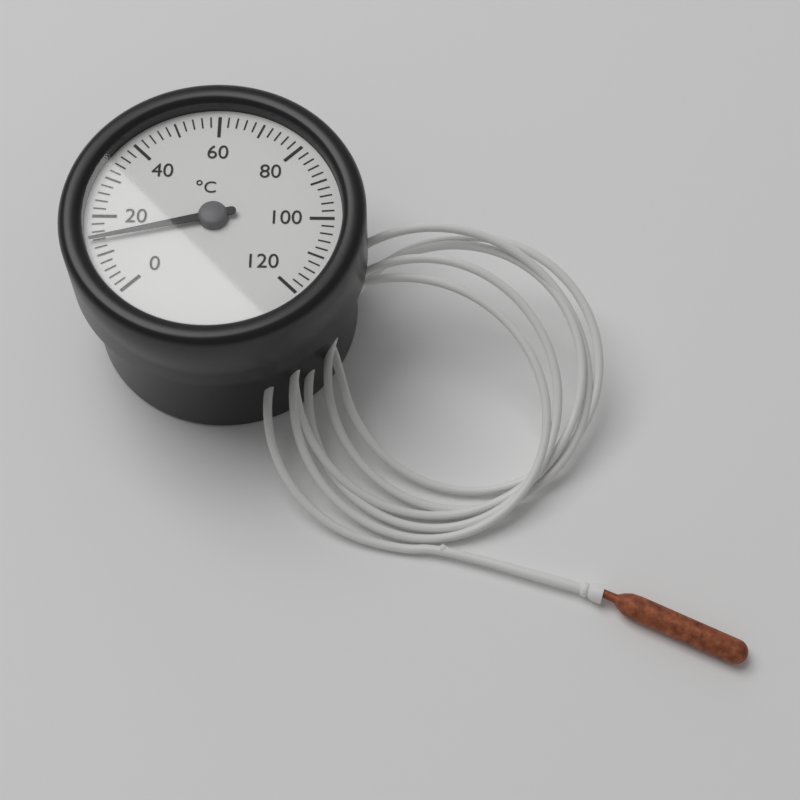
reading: 14 °C
